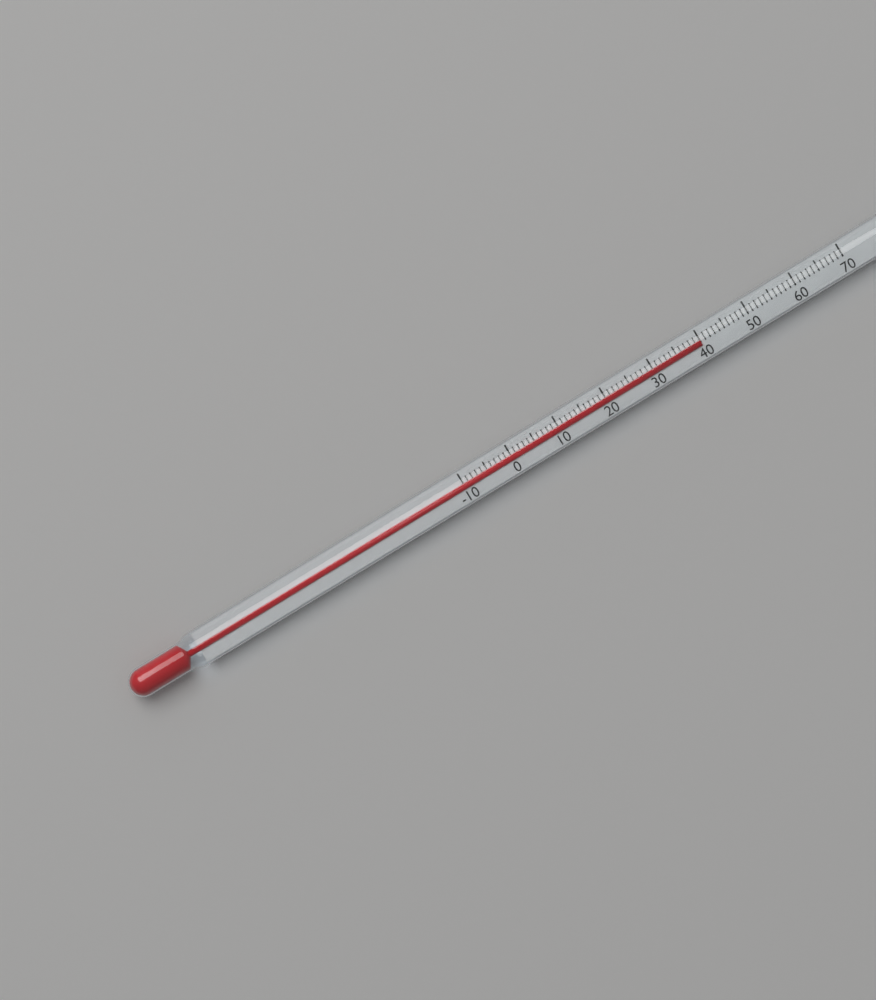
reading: 40 (no unit)
